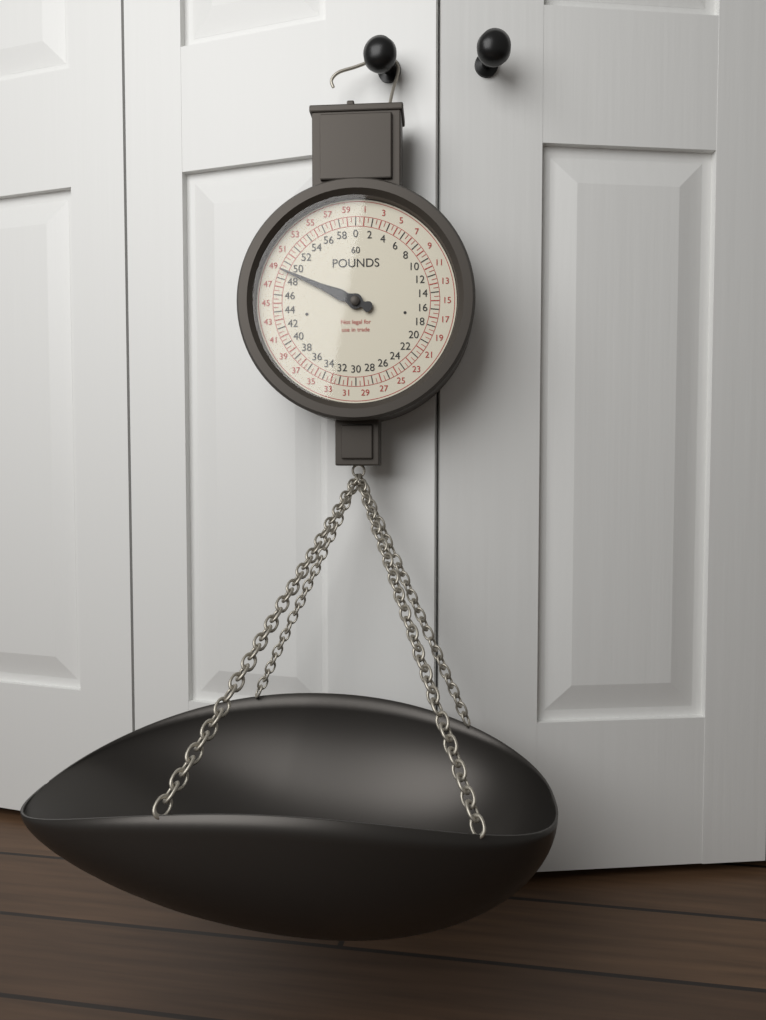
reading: 49.0 lb
